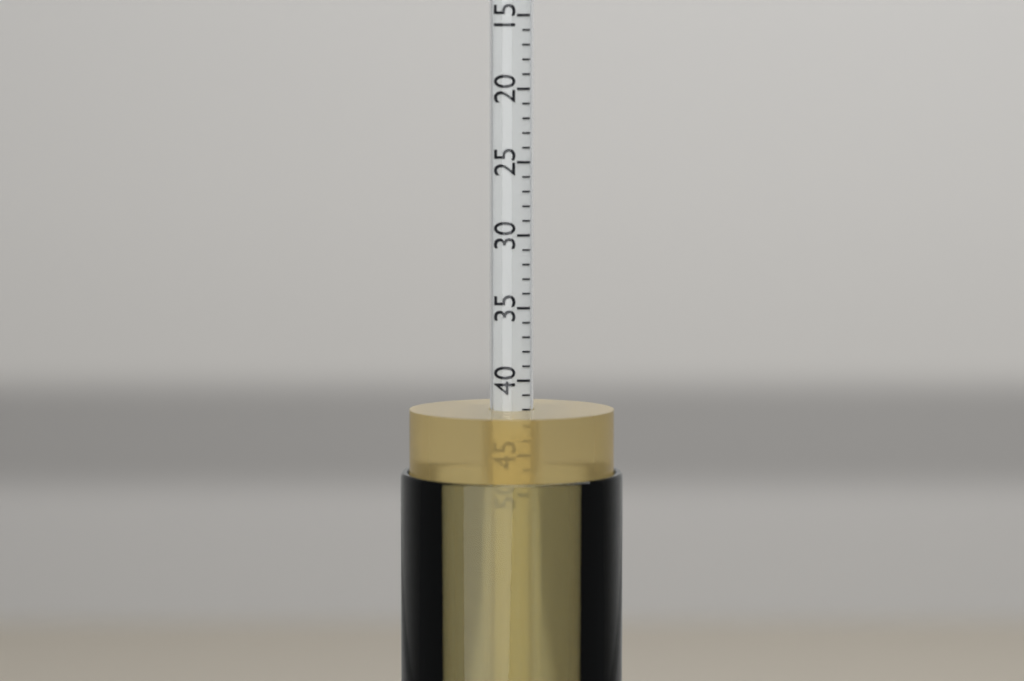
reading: 42 (no unit)
